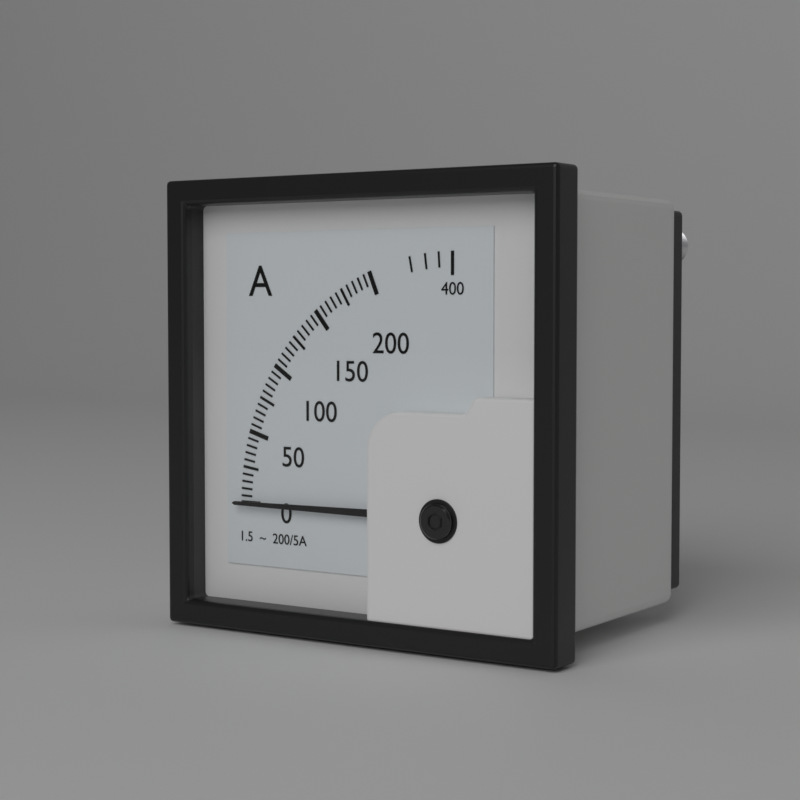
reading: 0 A
